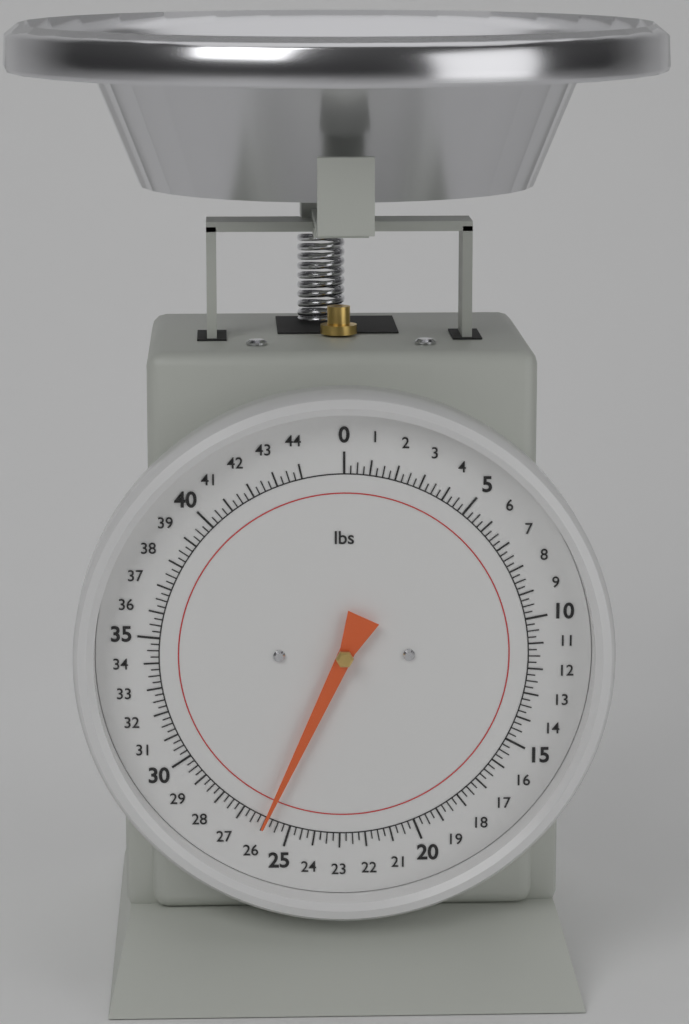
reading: 26.00 lbs
